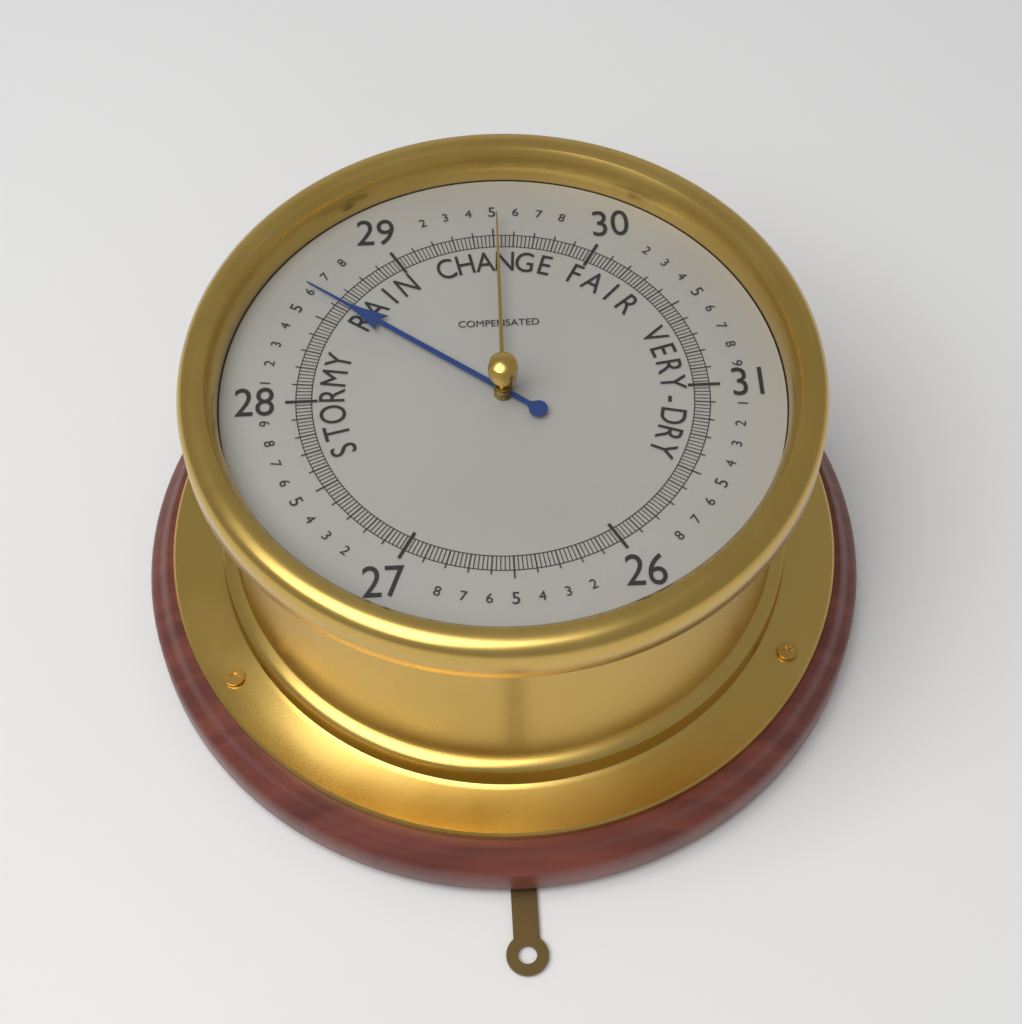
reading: 28.62 (no unit)
